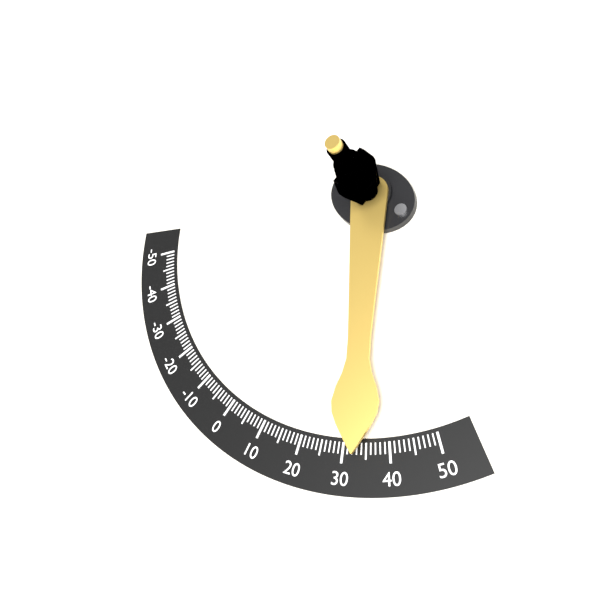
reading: 33 (no unit)
